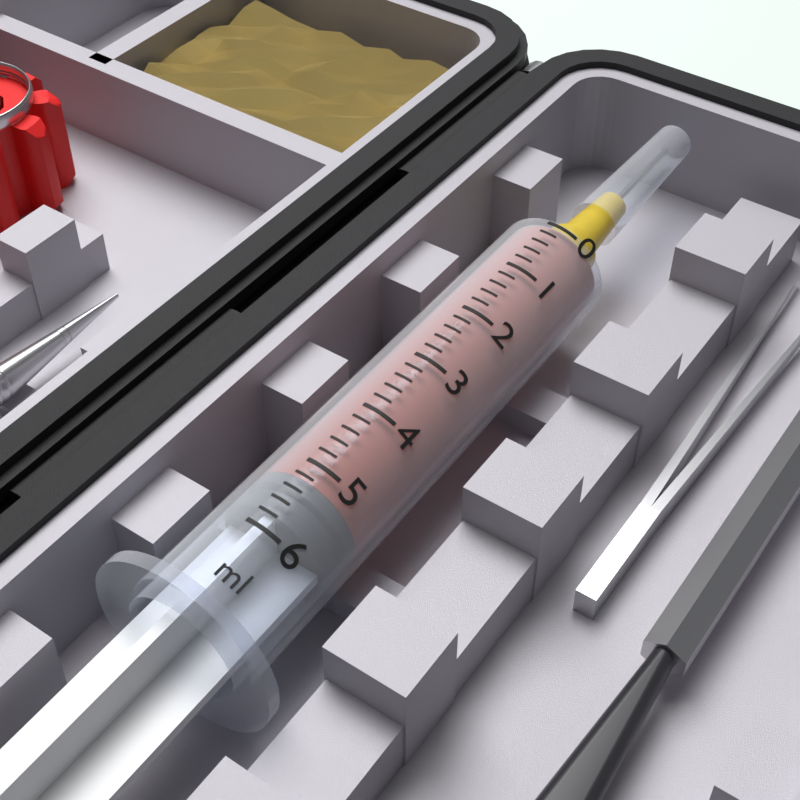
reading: 5.2 ml
